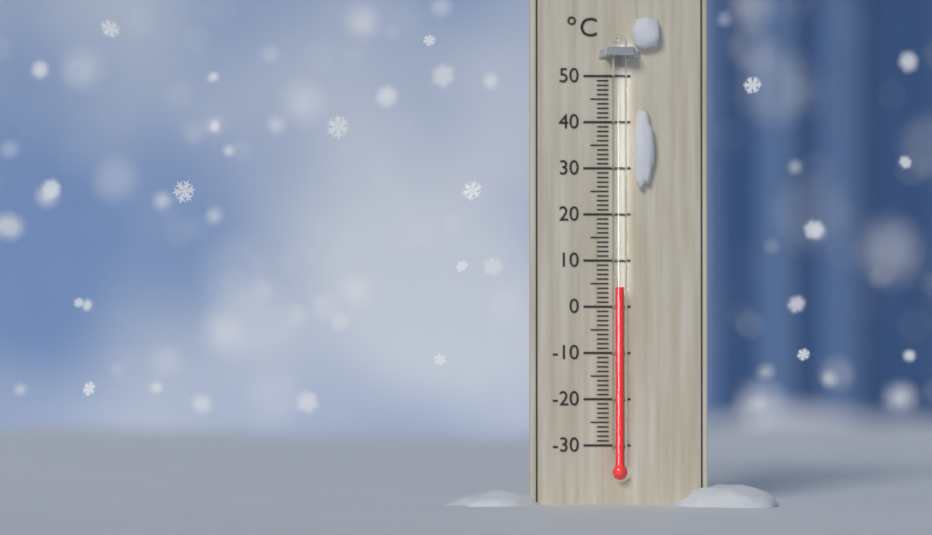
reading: 4 °C
